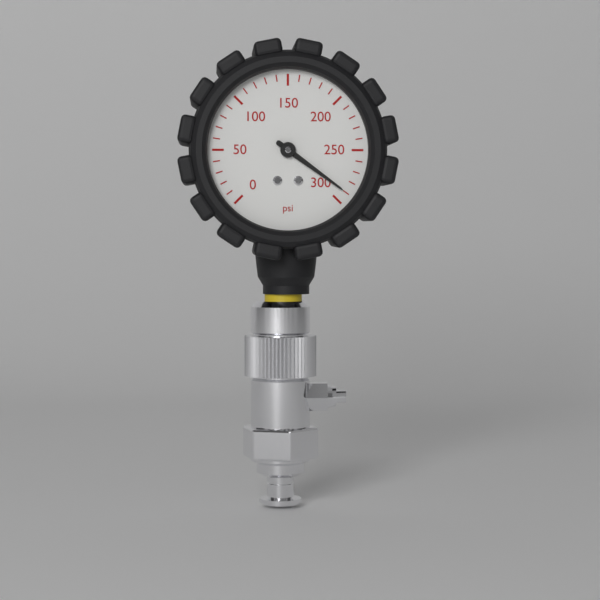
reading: 290 psi
